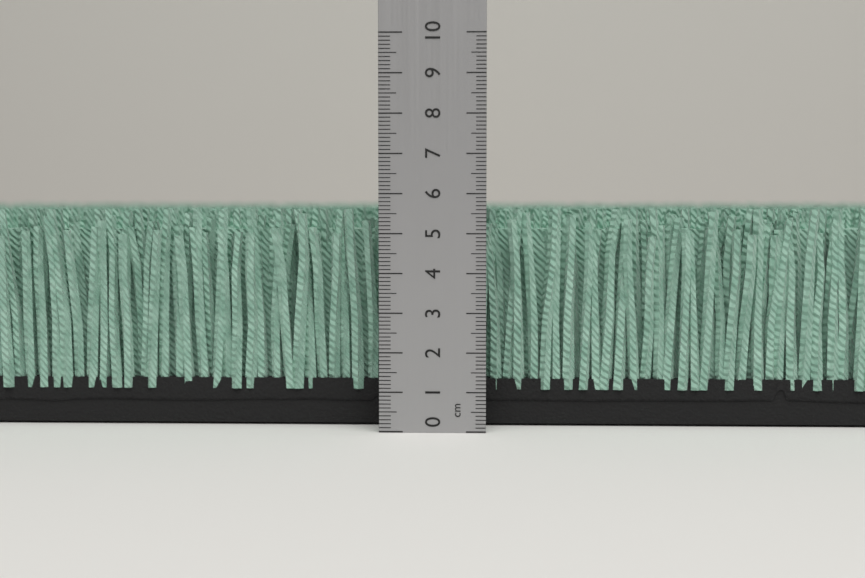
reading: 5.6 cm
